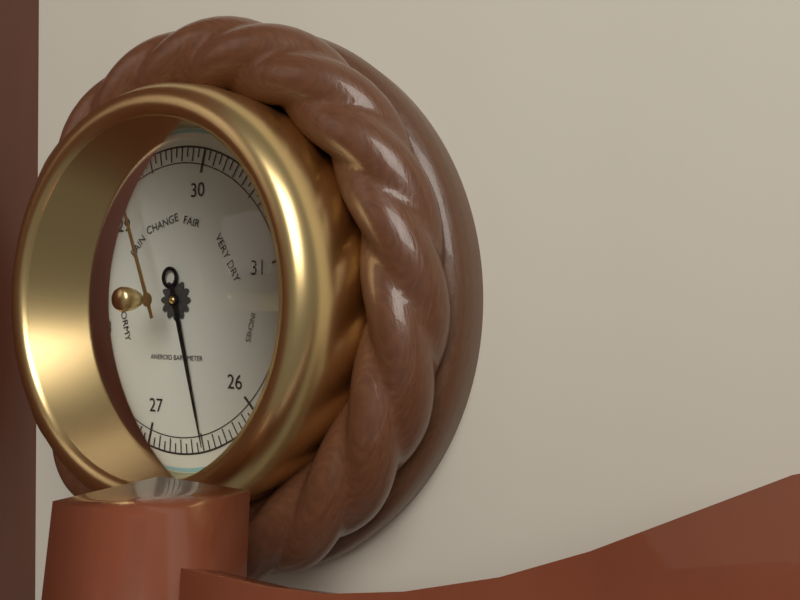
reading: 26.50 inHg
